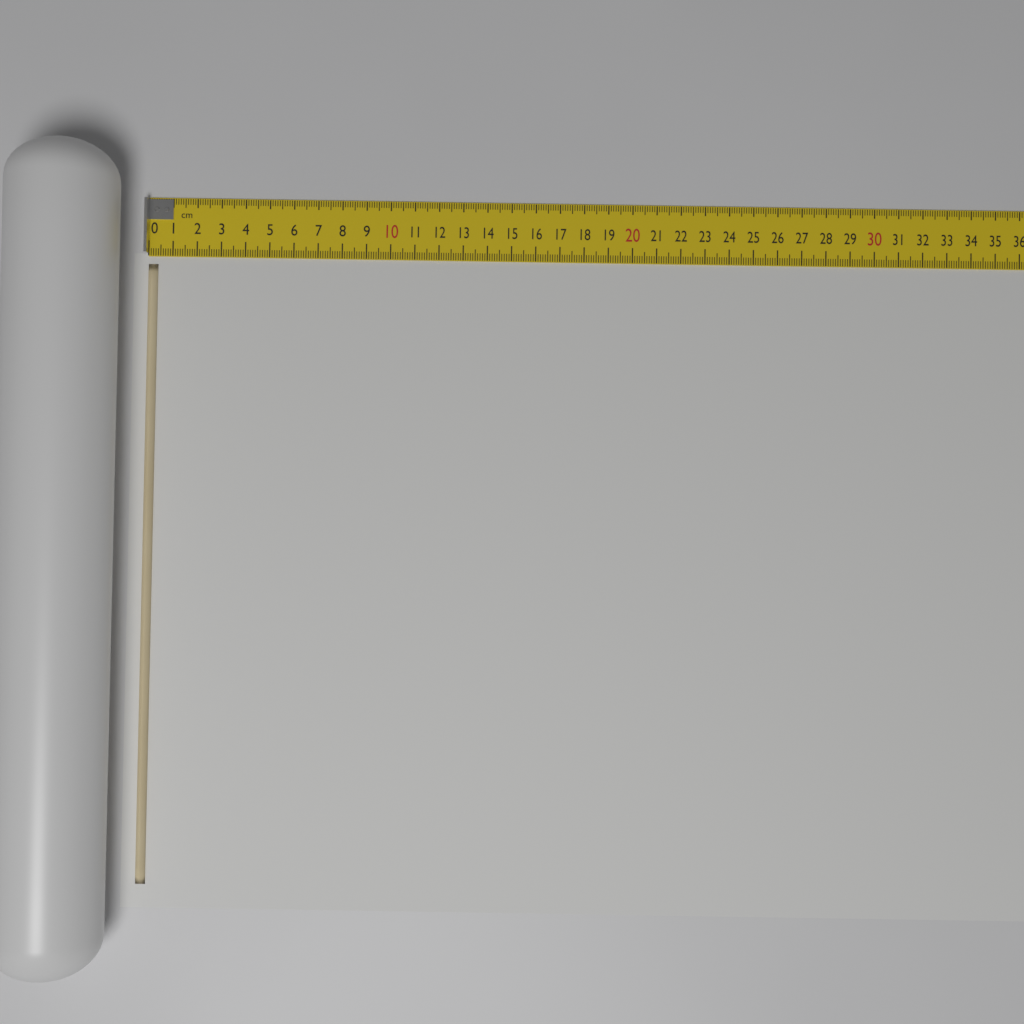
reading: 0.4 cm
